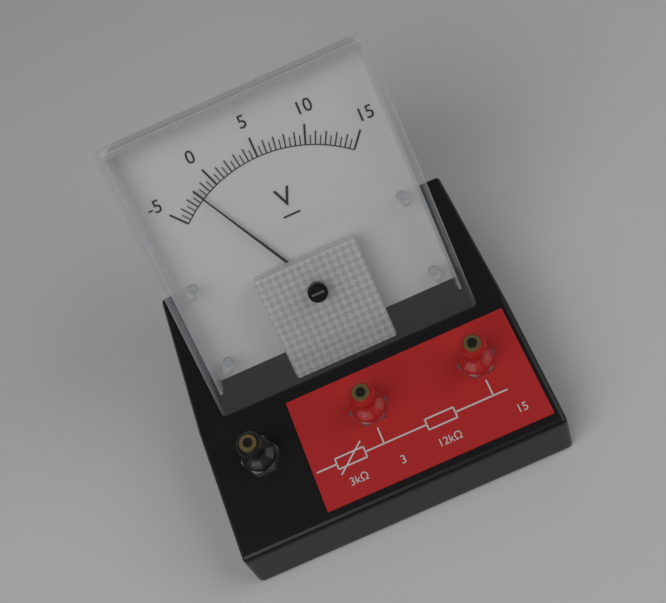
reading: -2.0 V
